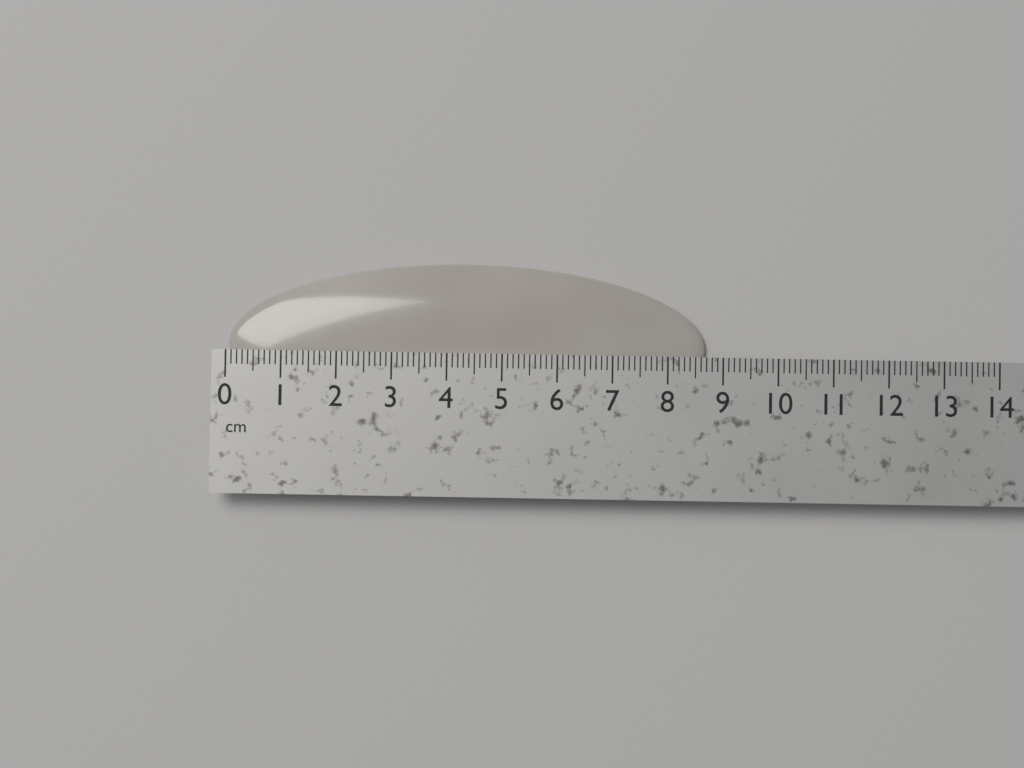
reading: 8.7 cm
